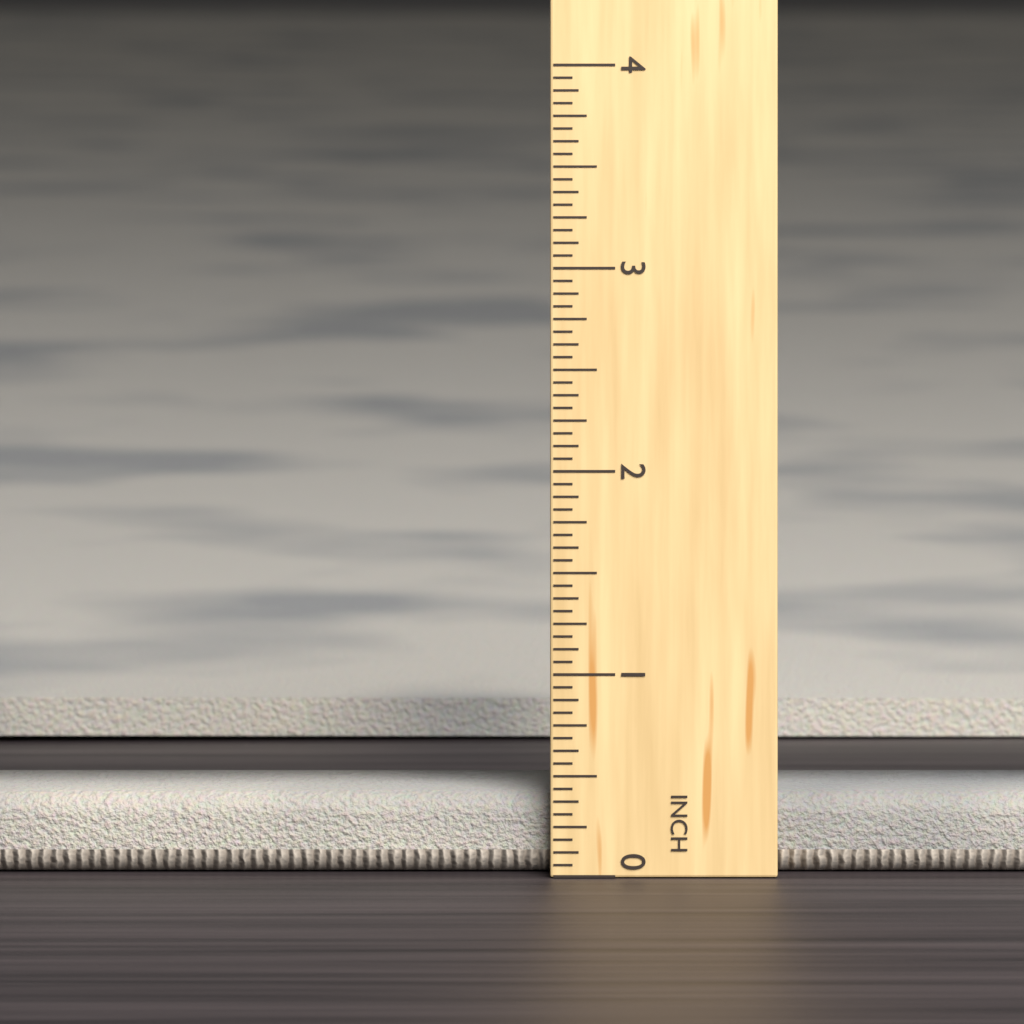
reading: 0.4000 in
